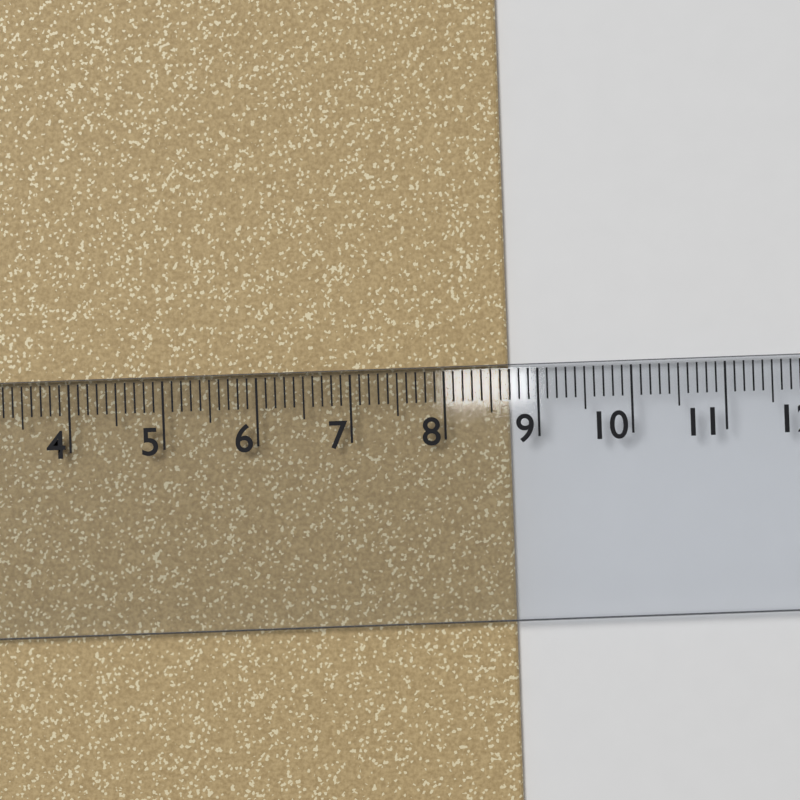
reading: 8.7 cm
